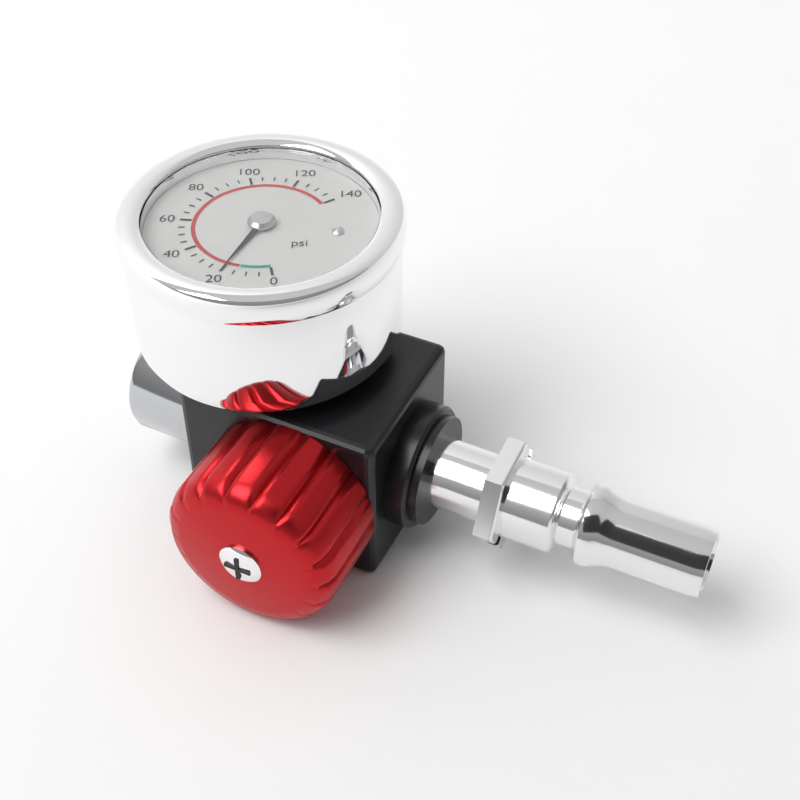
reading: 20 psi
